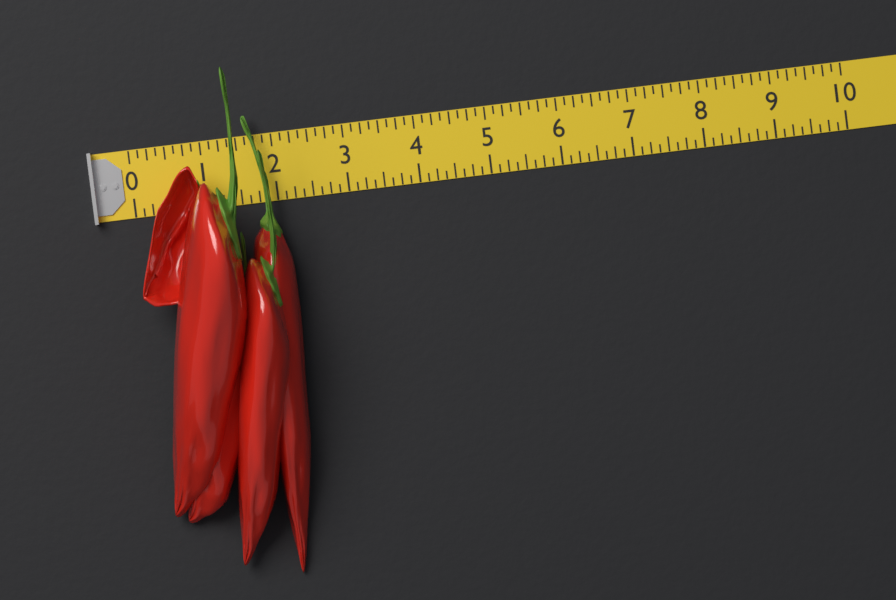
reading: 2.125 (no unit)
